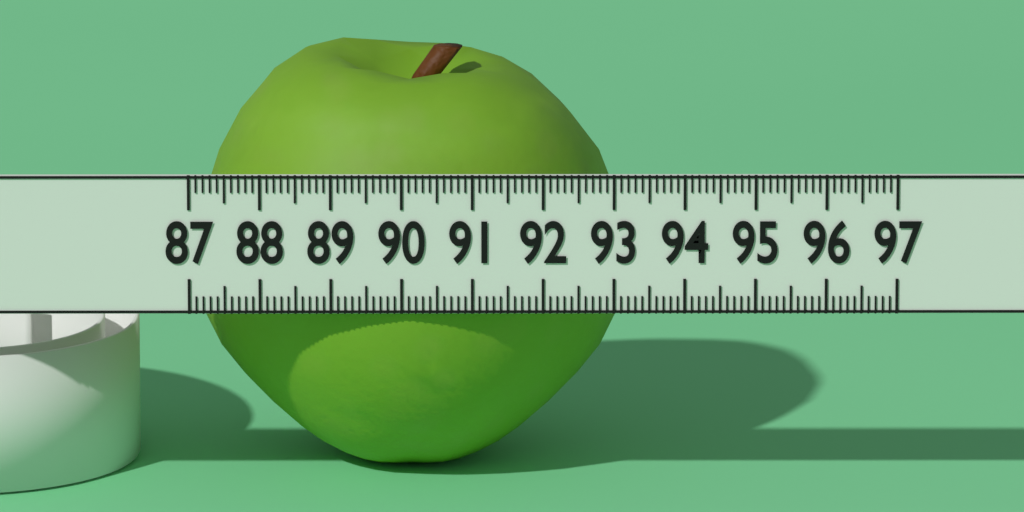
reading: 93.2 (no unit)
